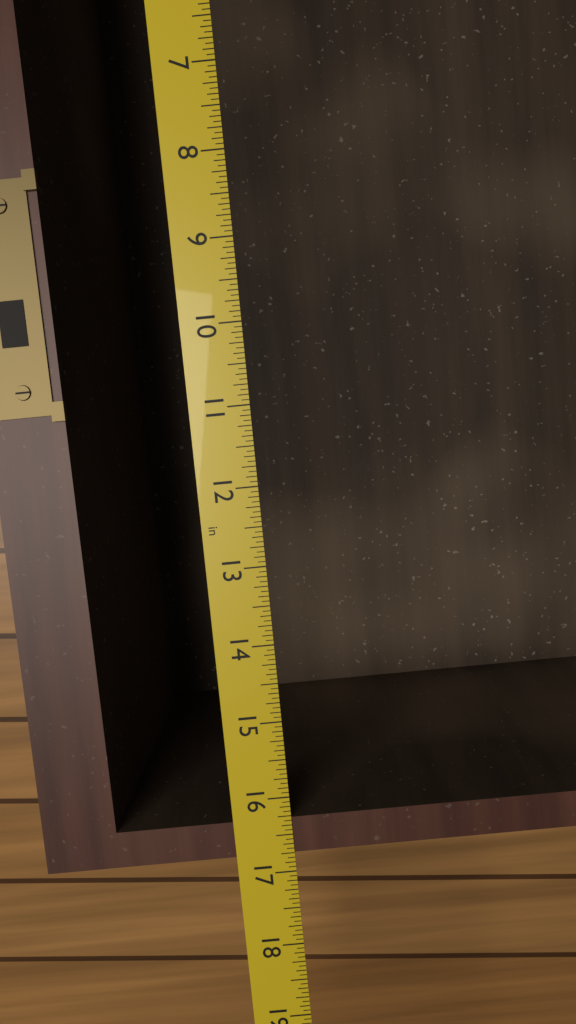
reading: 16.7500 in
